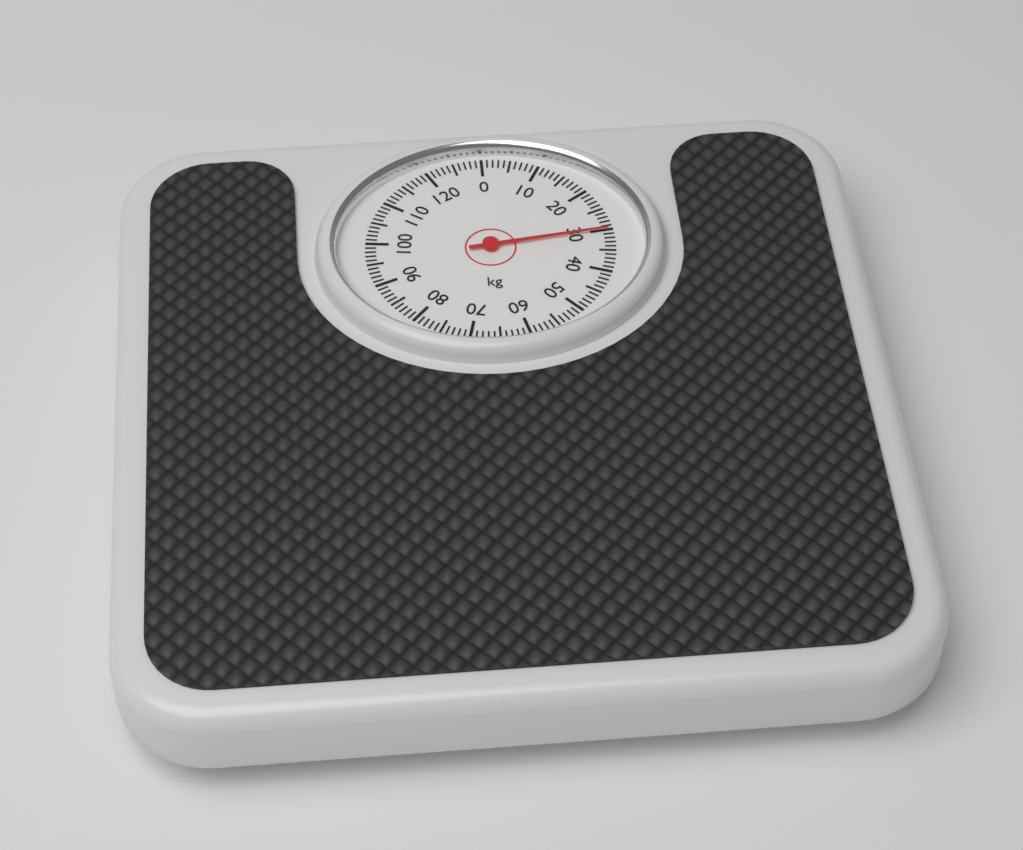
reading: 30 kg
